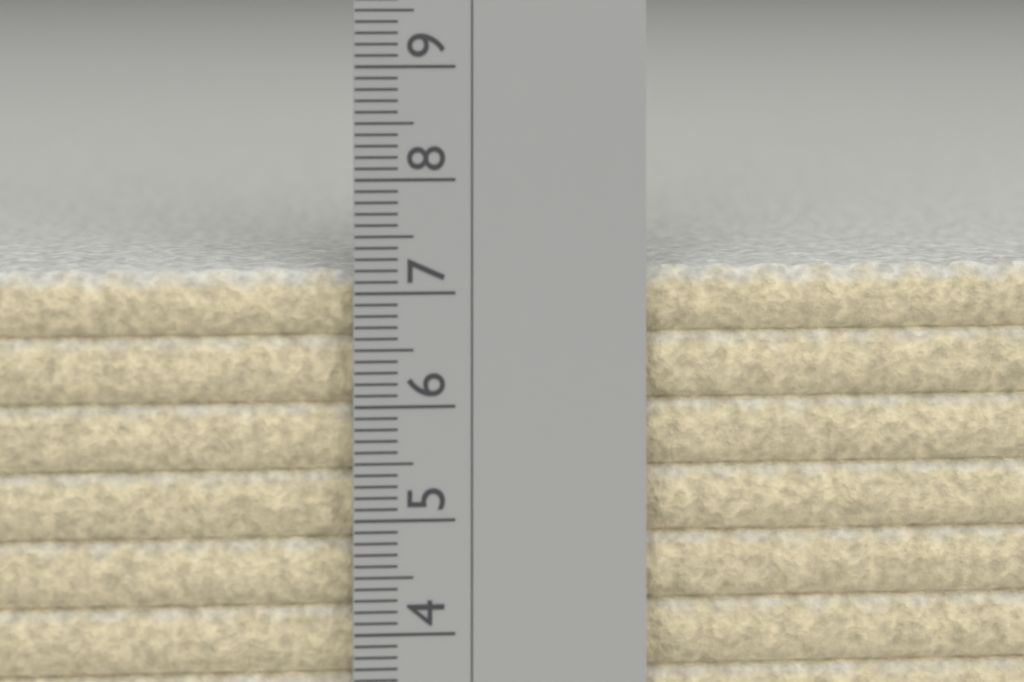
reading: 7.2 cm
